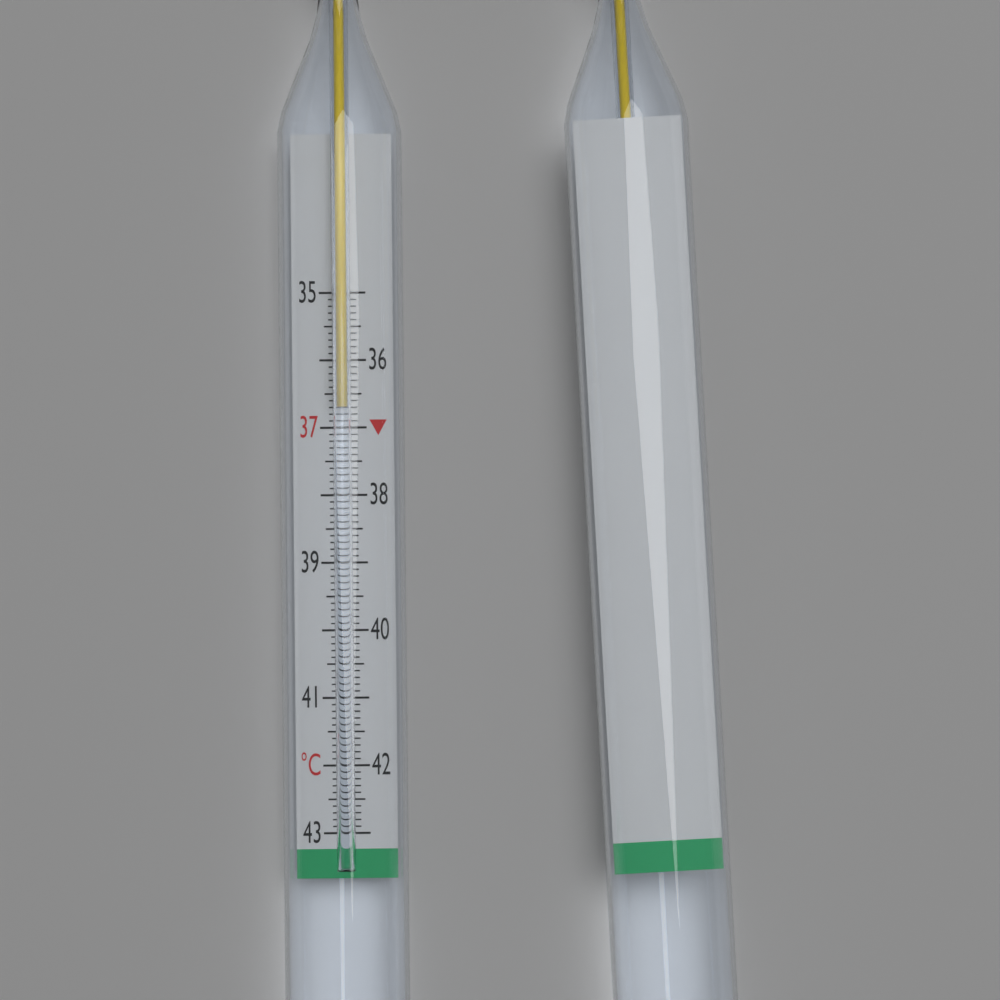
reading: 36.7 °C
